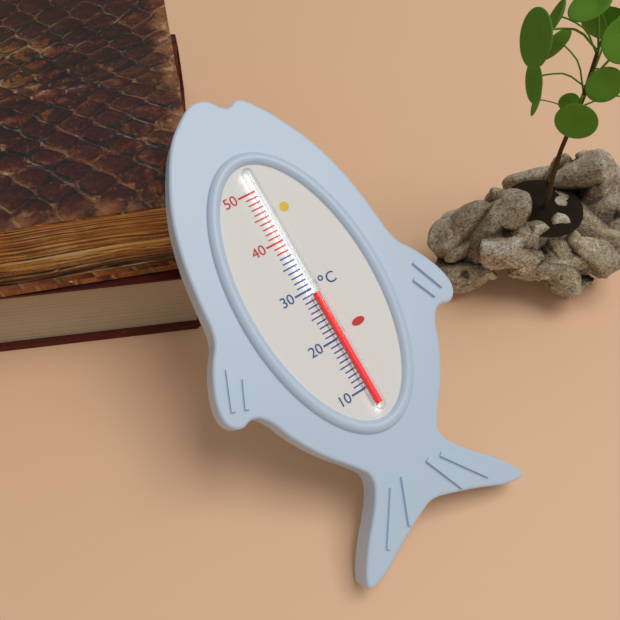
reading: 29 °C
